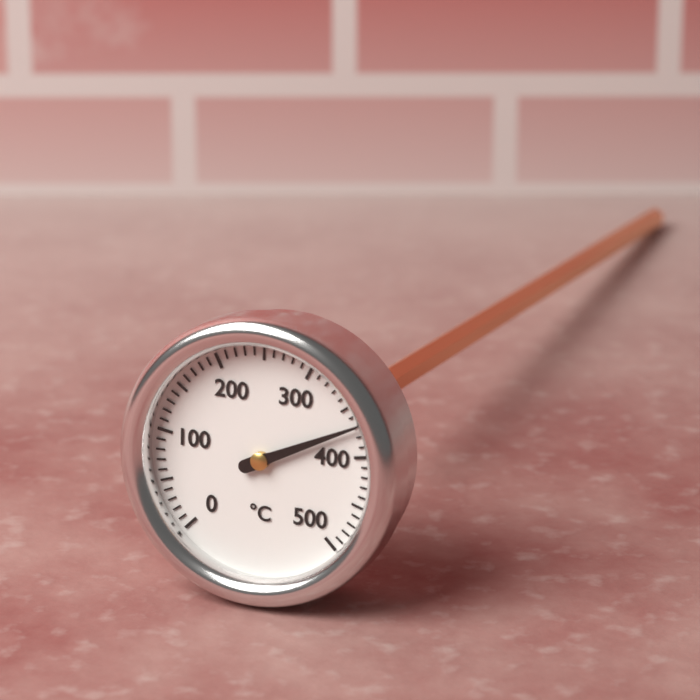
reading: 370 °C
